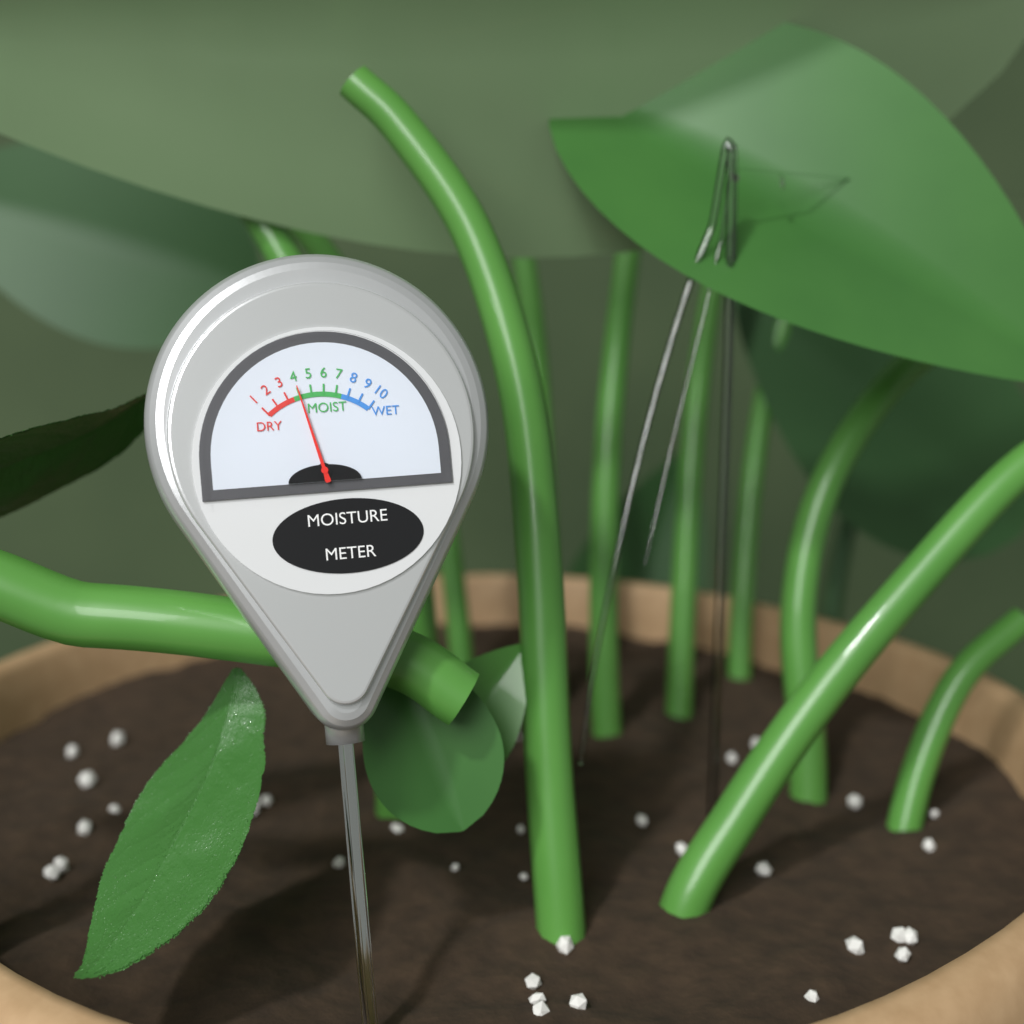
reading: 4 (no unit)
